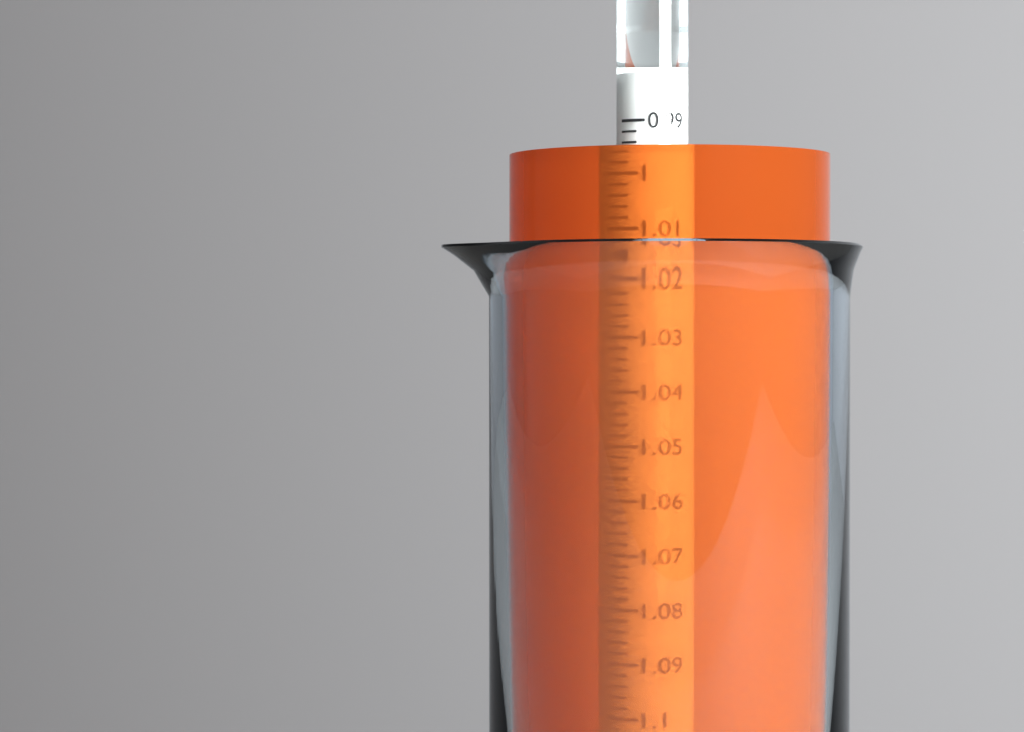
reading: 0.996 (no unit)
